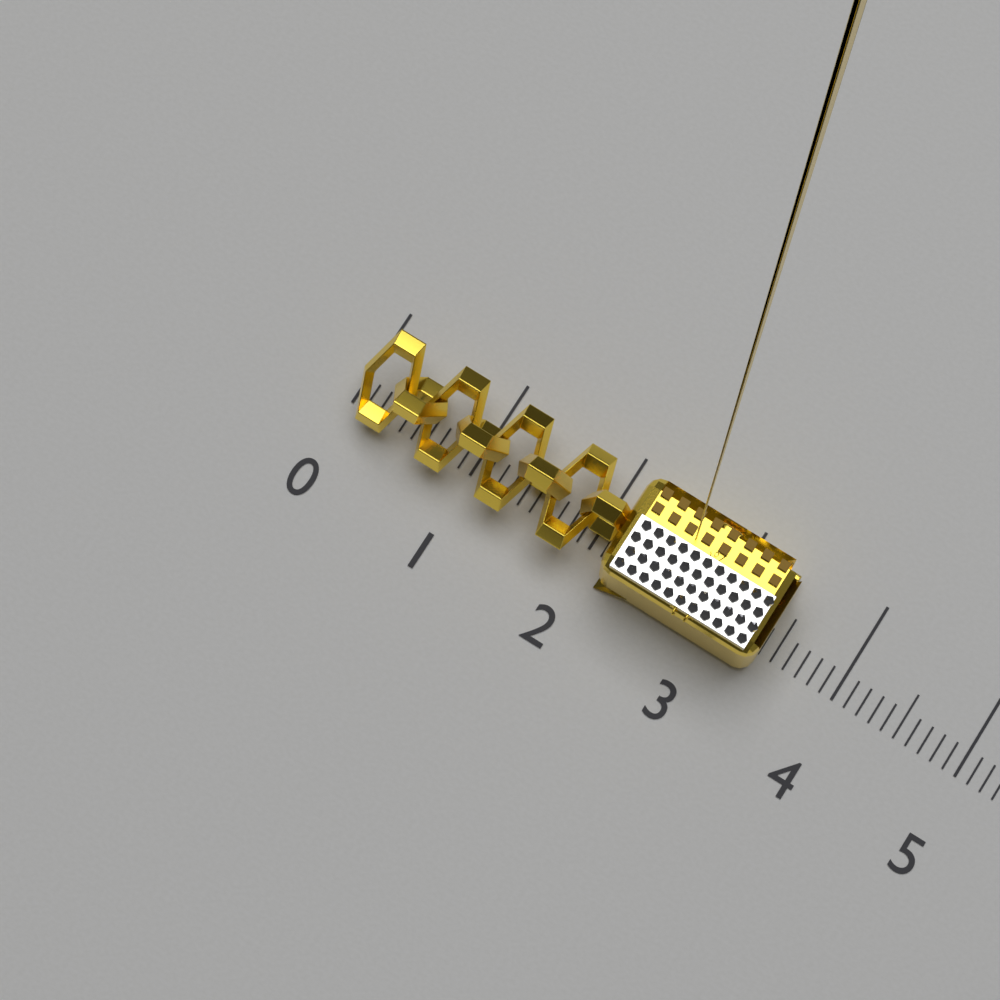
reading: 3.4 (no unit)
